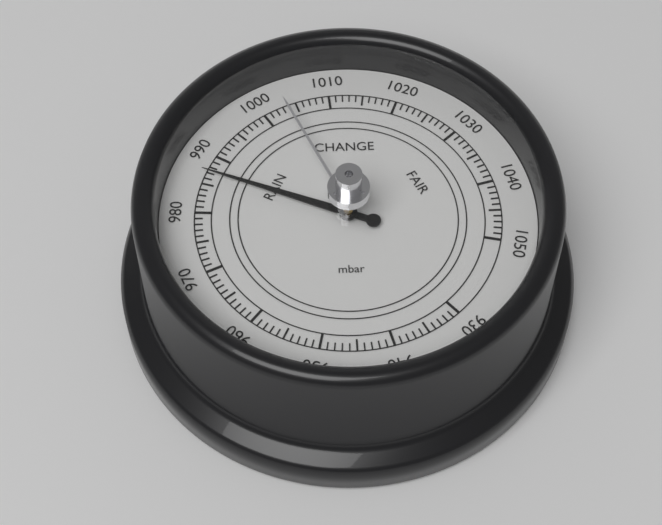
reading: 987 mbar
